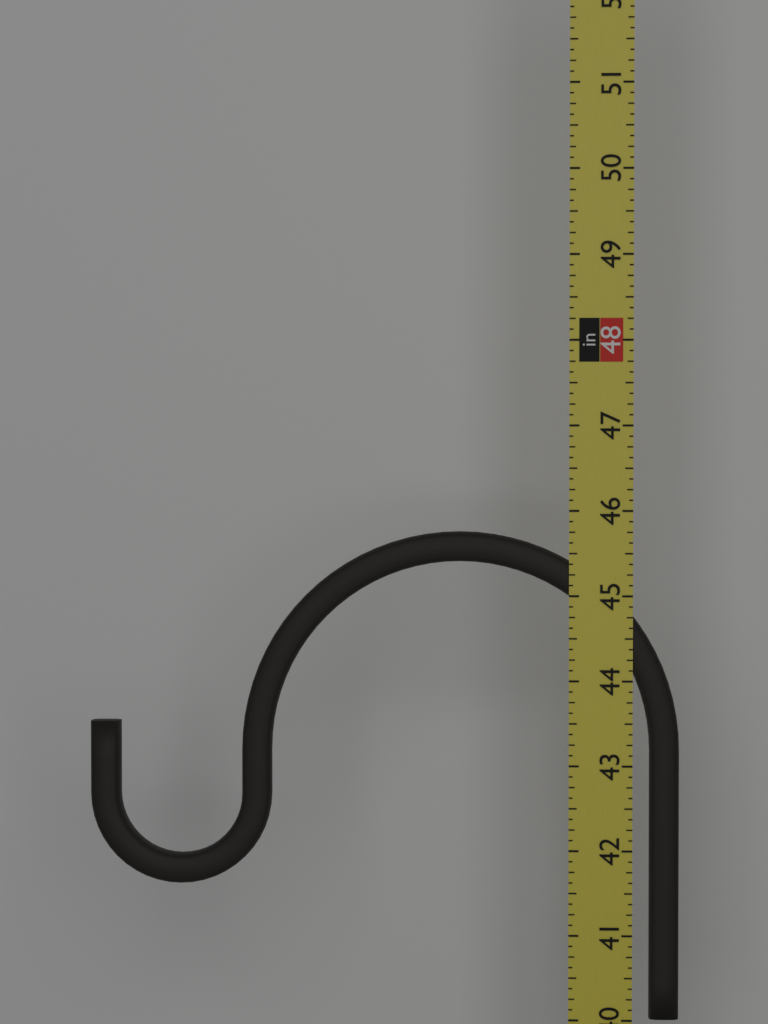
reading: 45.750 in
